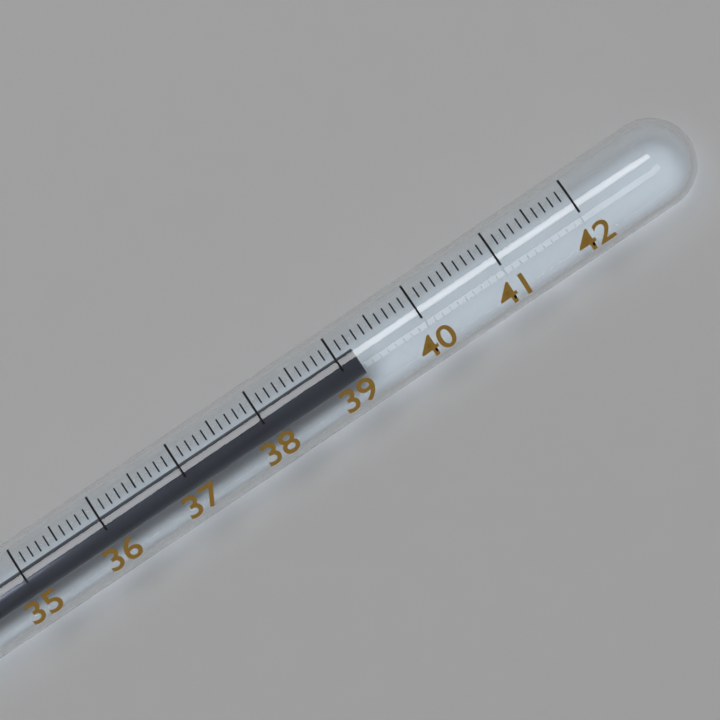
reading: 39.2 (no unit)
